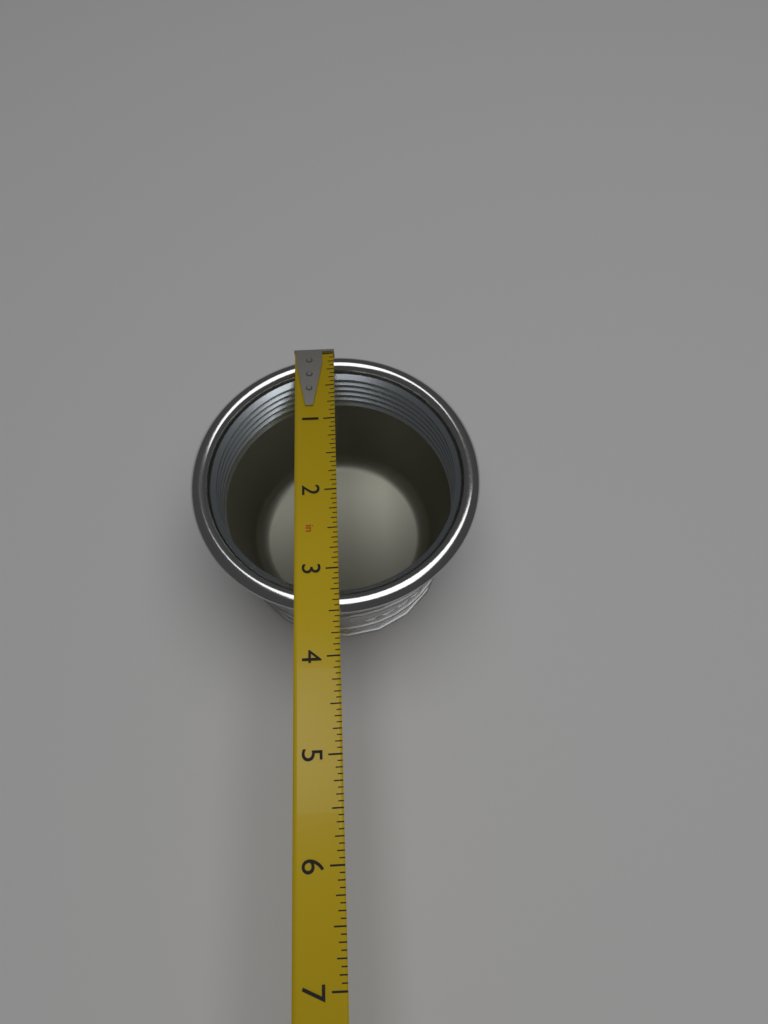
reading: 3.5000 in
